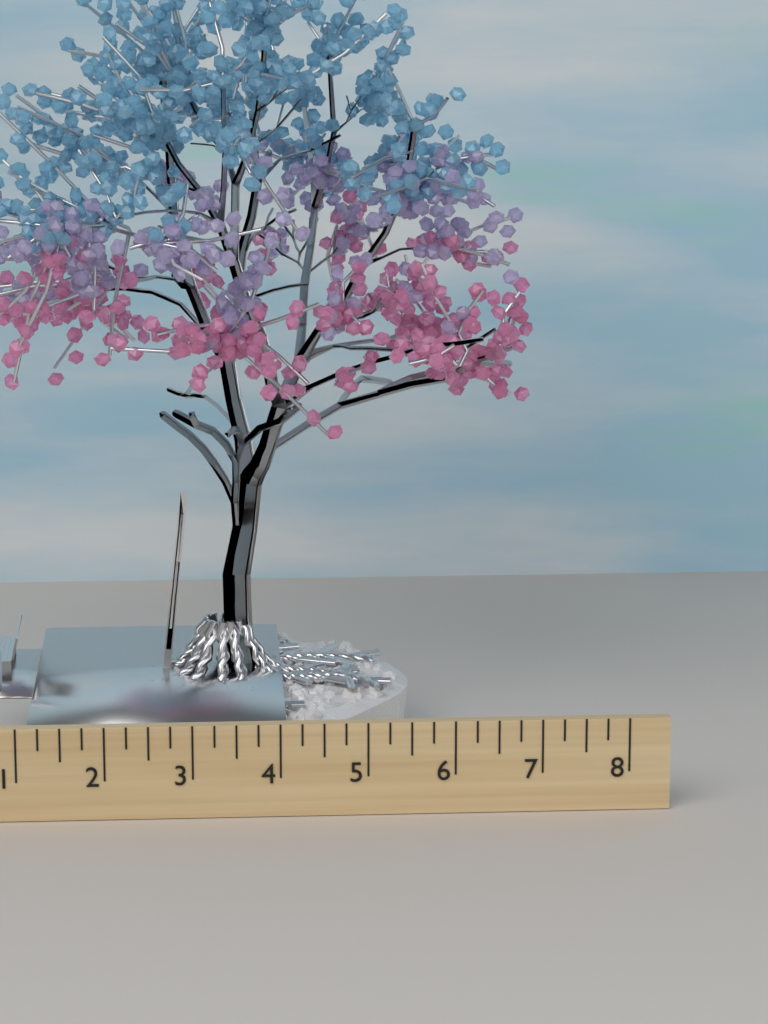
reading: 7.25 (no unit)
